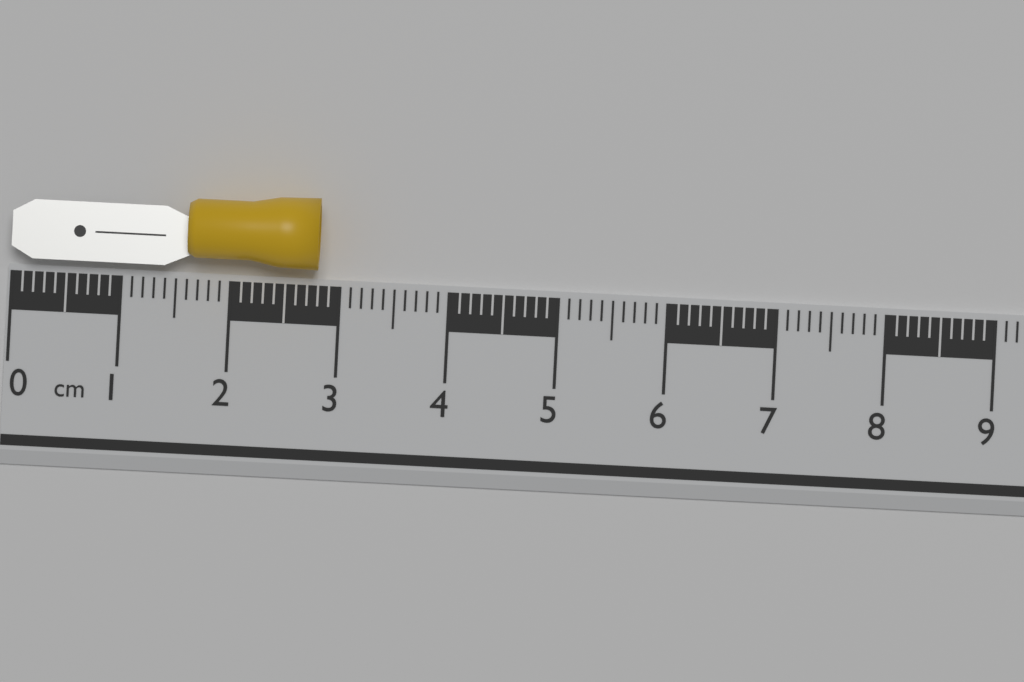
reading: 2.8 cm
